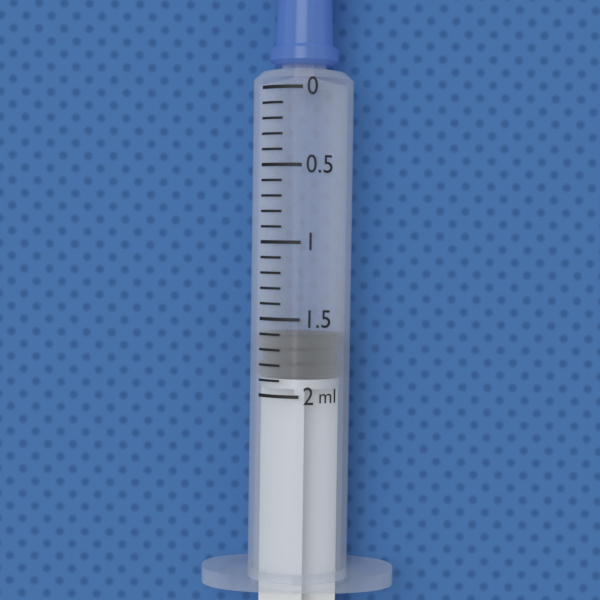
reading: 1.6 ml
